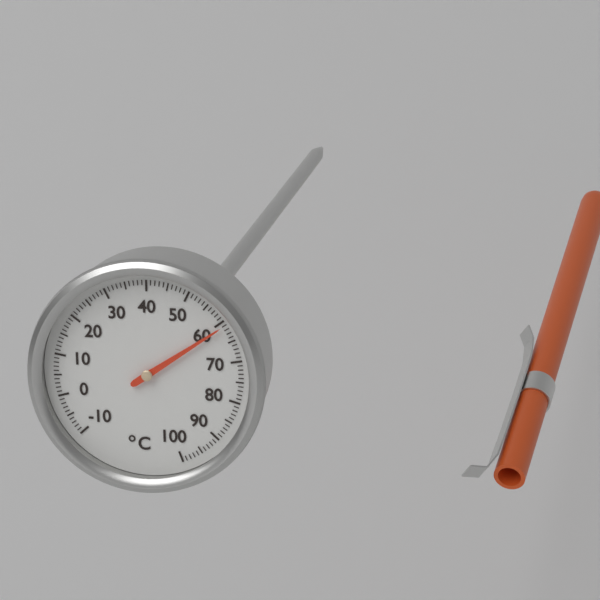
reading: 61 °C
